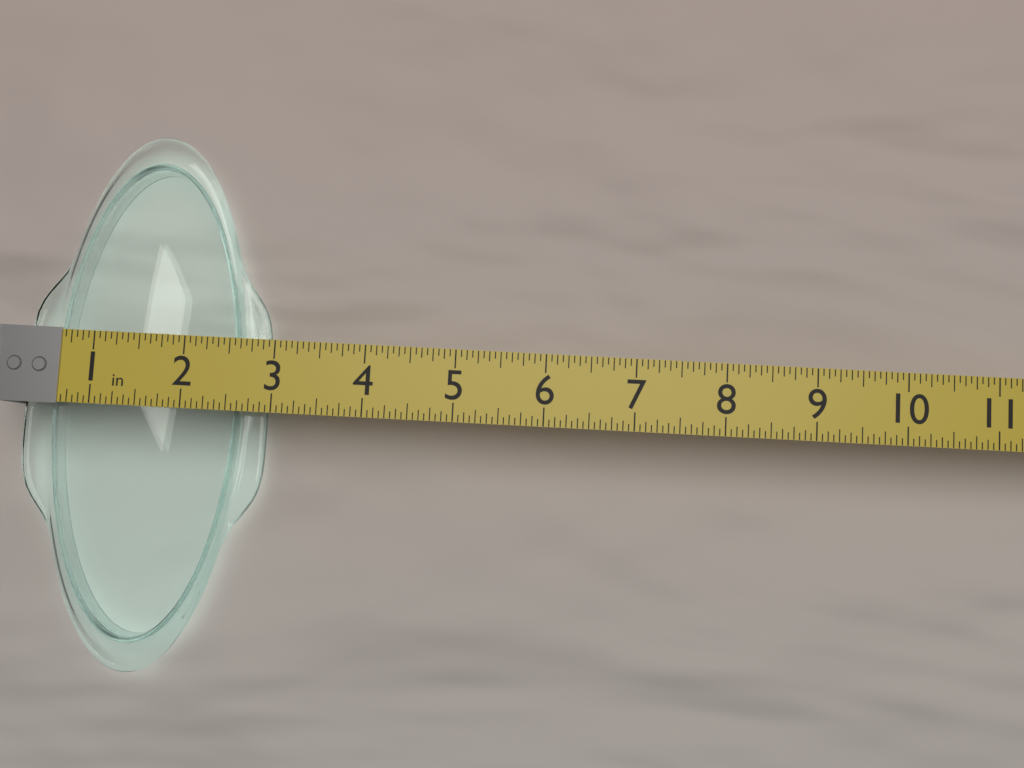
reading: 2.8125 in
